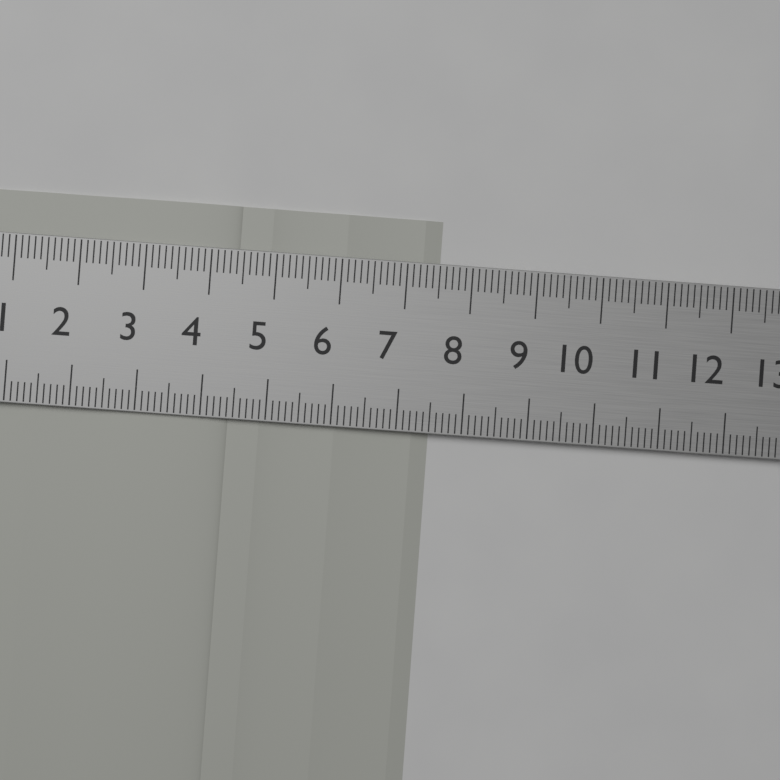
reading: 7.5 cm
